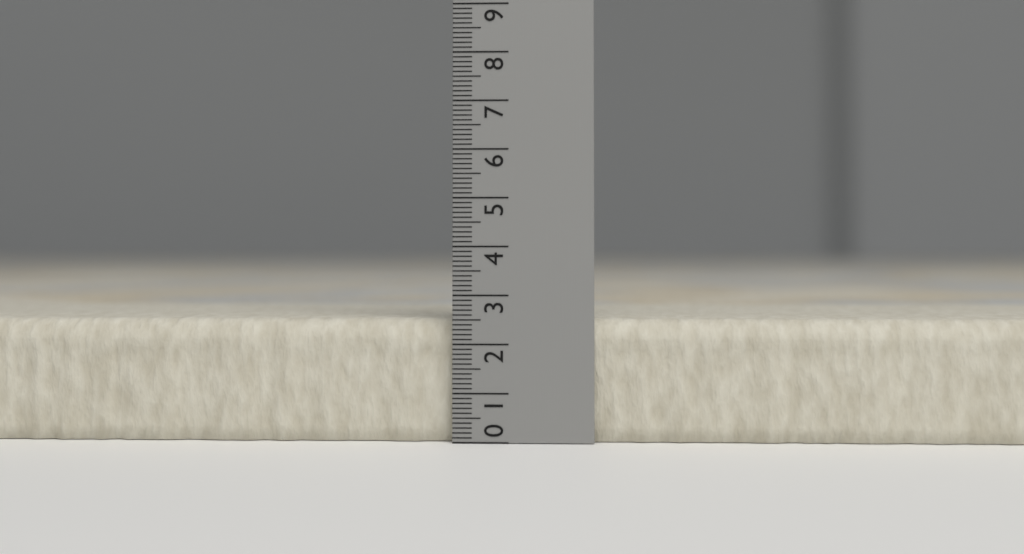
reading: 2.5 (no unit)
